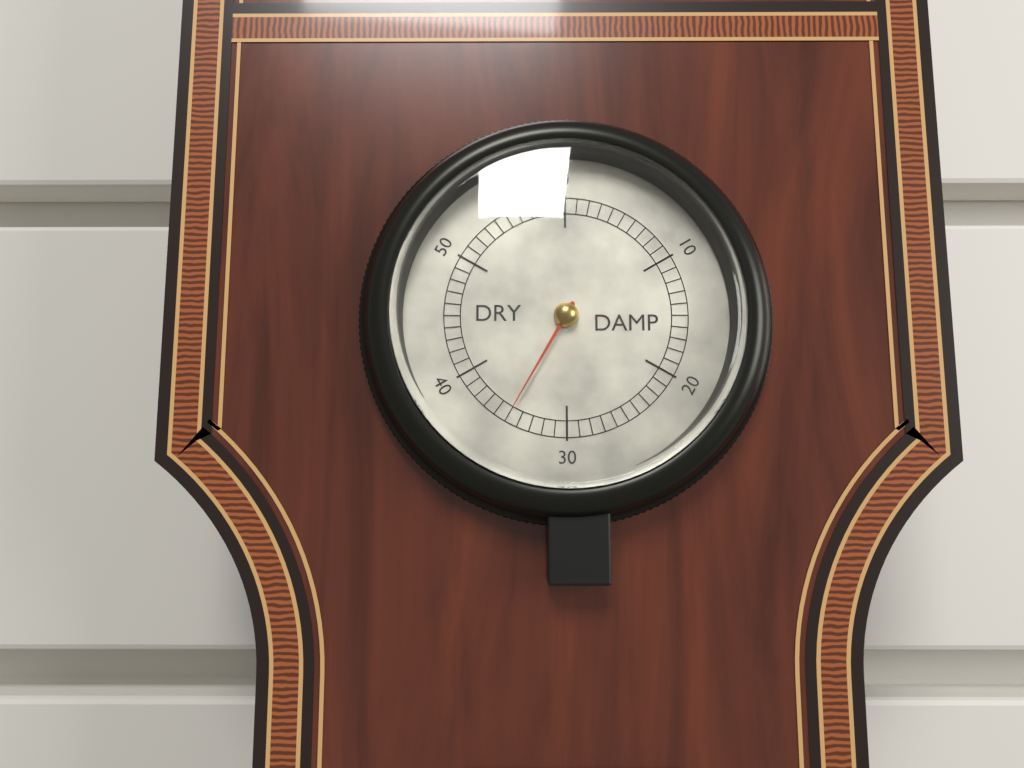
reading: 35 (no unit)
